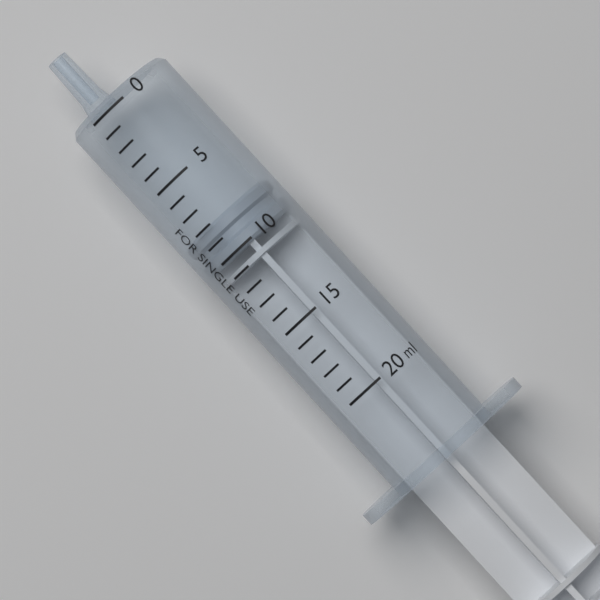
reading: 8 ml
